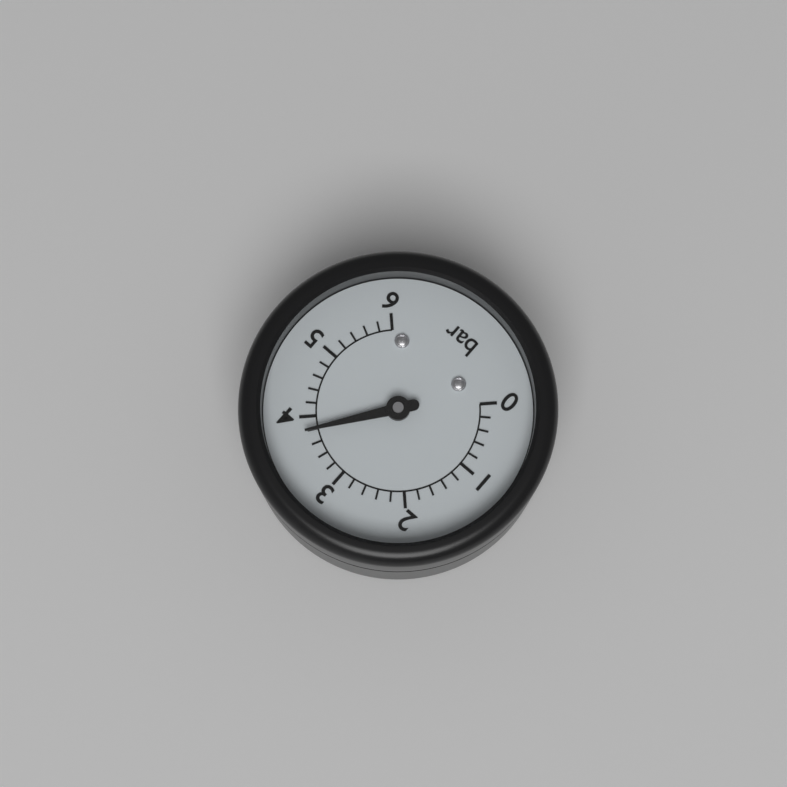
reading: 3.8 bar
